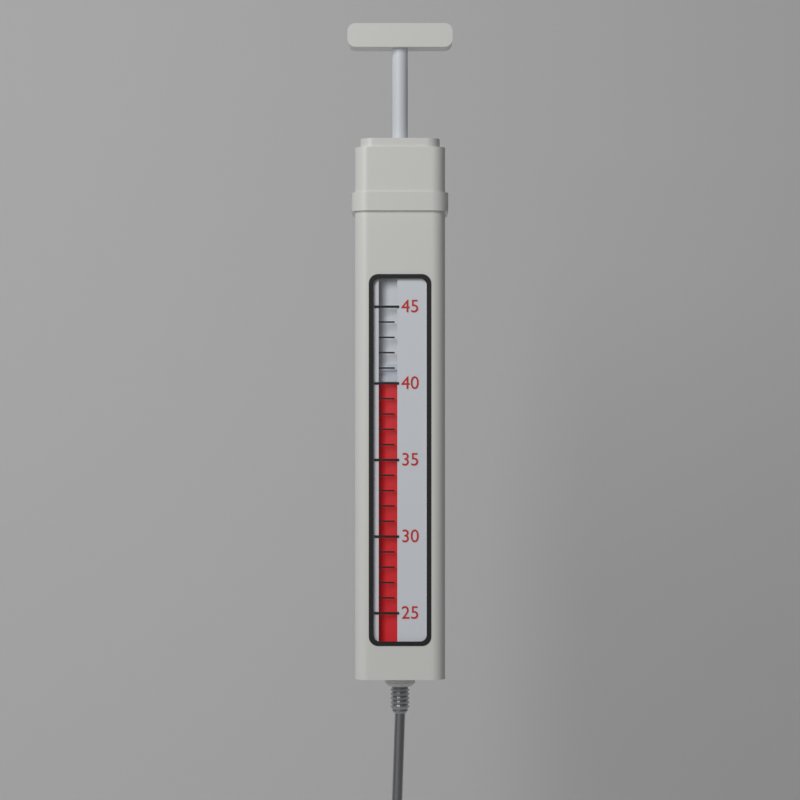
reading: 40 (no unit)
